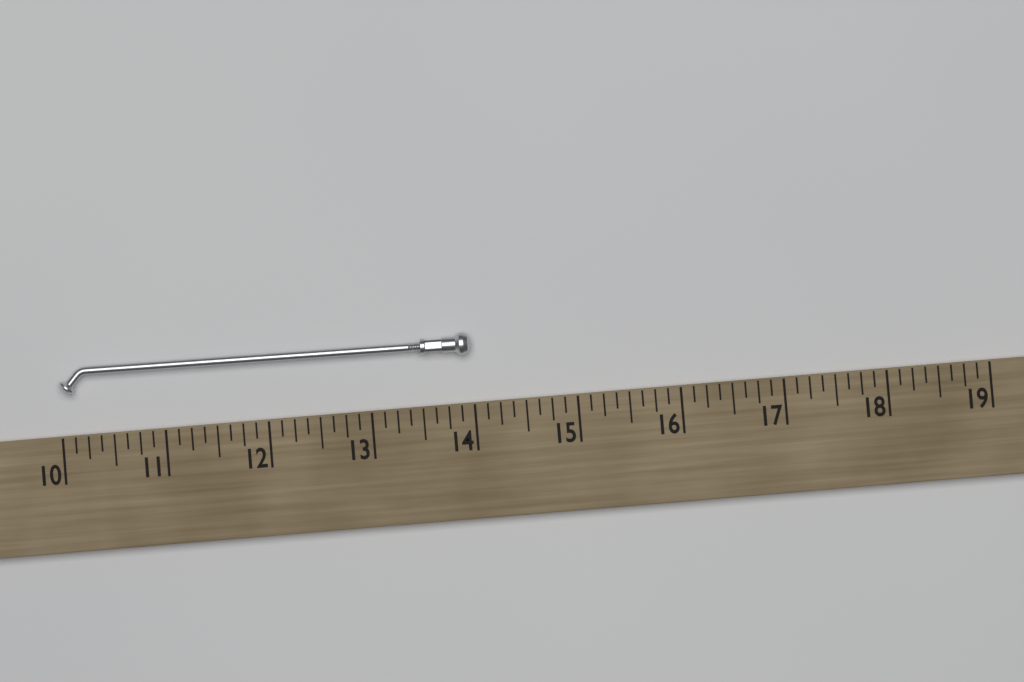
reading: 14.000 (no unit)
